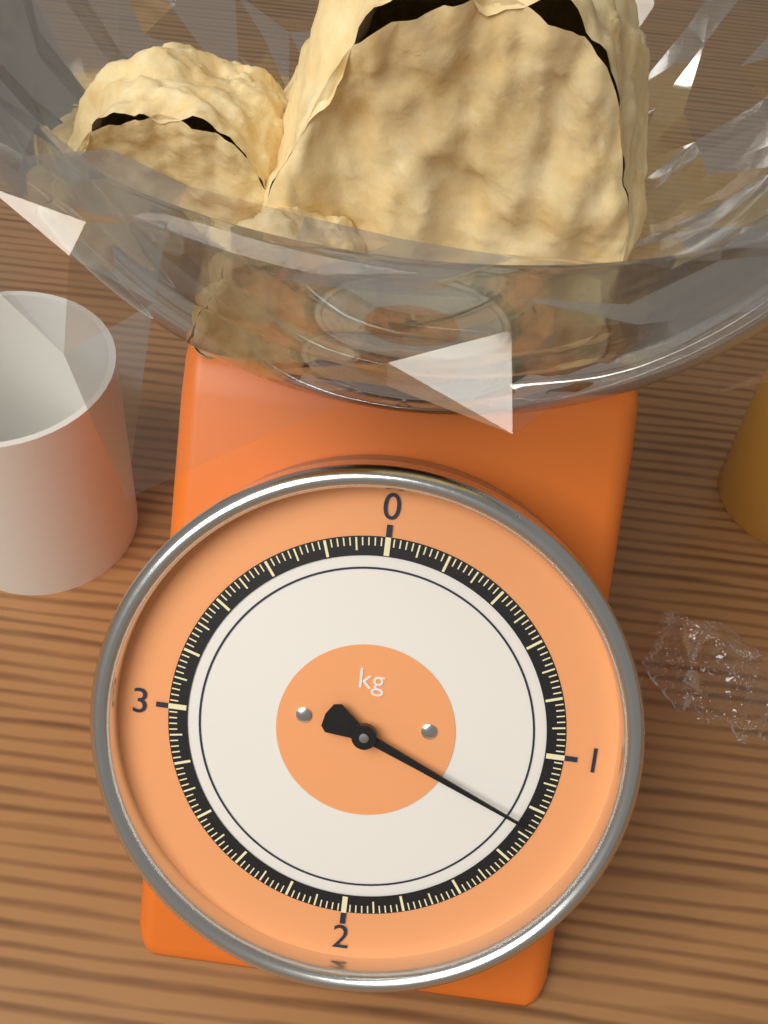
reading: 1.26 kg
